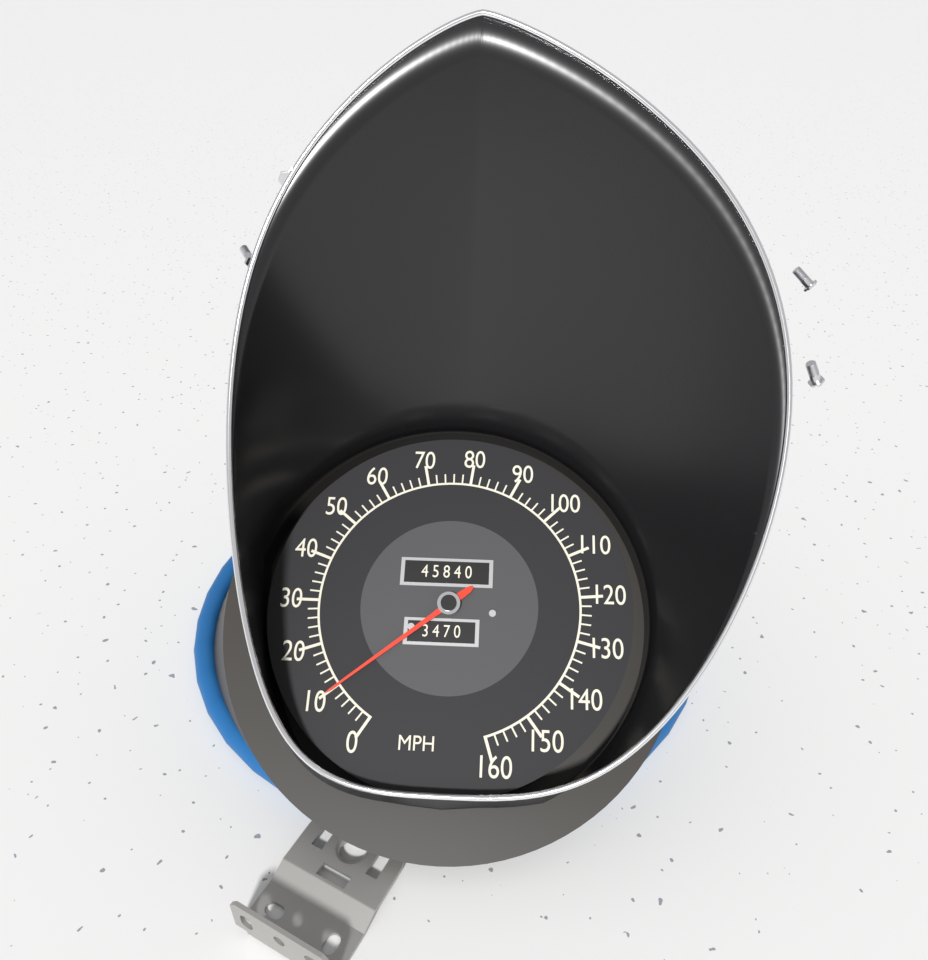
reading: 10 MPH
